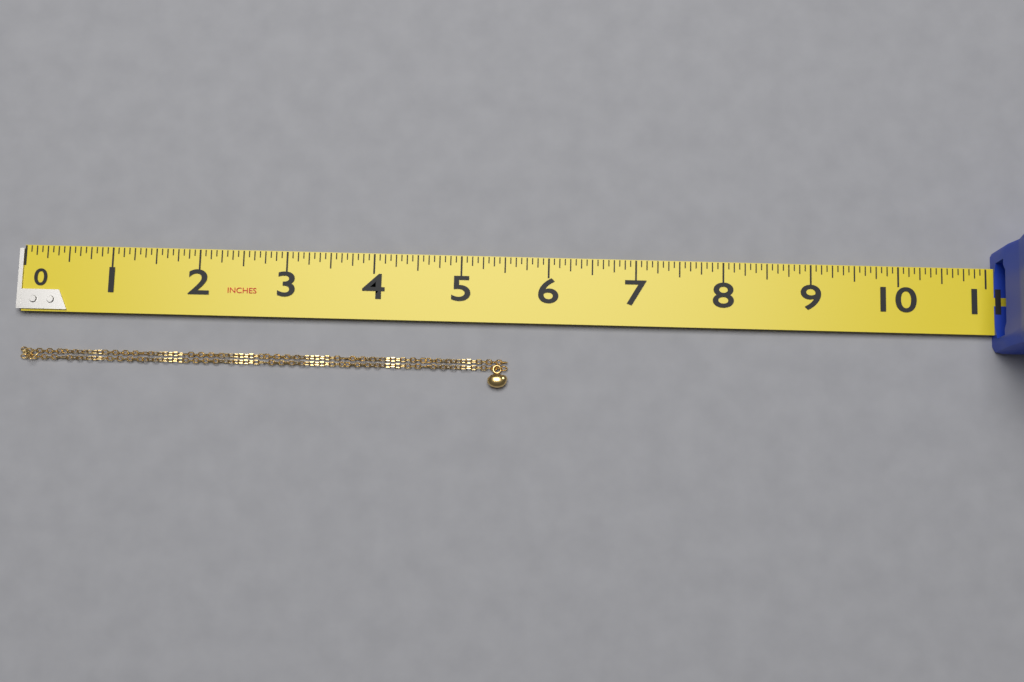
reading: 5.5625 in
